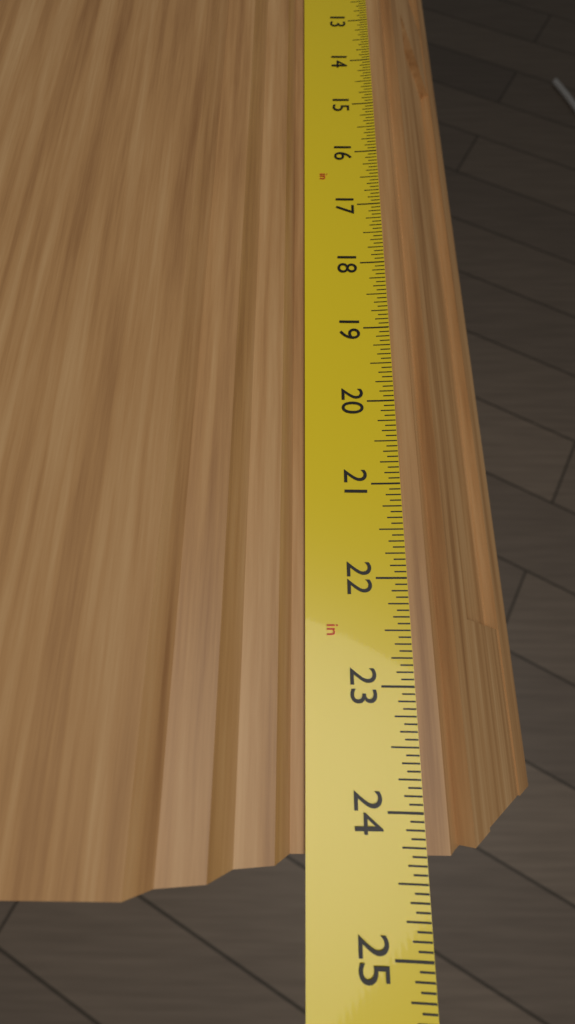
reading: 24.3125 in
